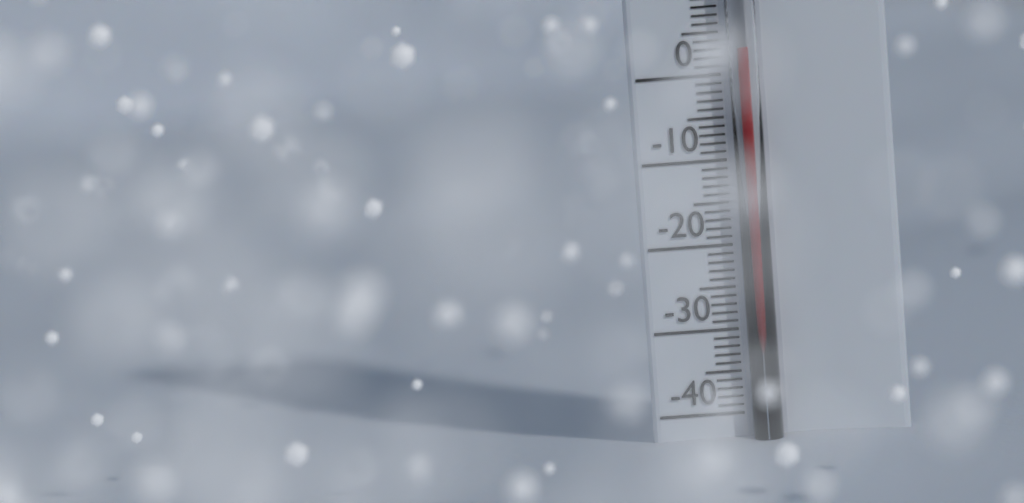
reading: 3 °C
